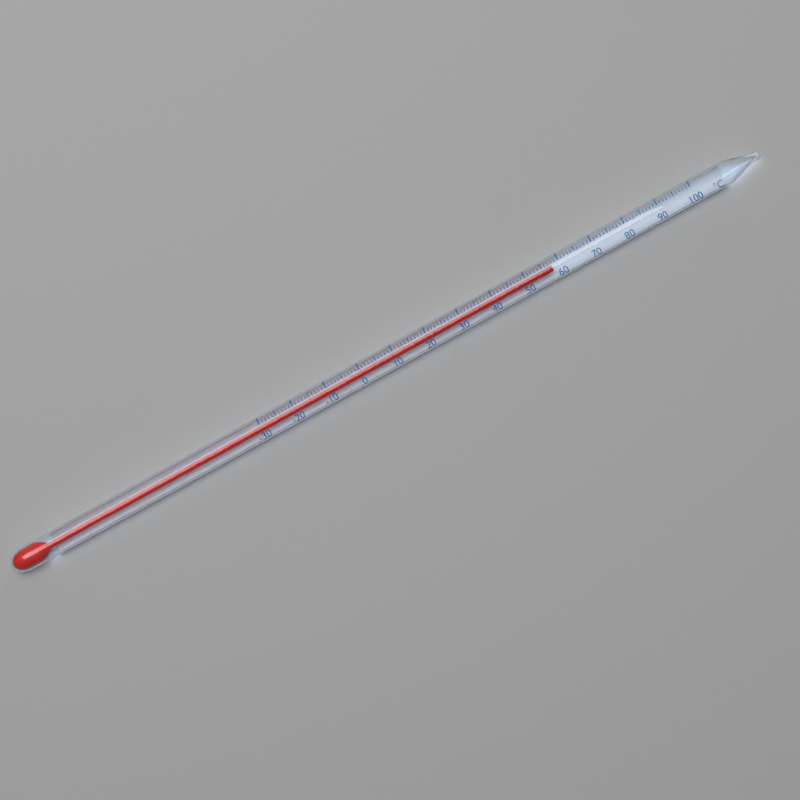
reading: 58 °C
